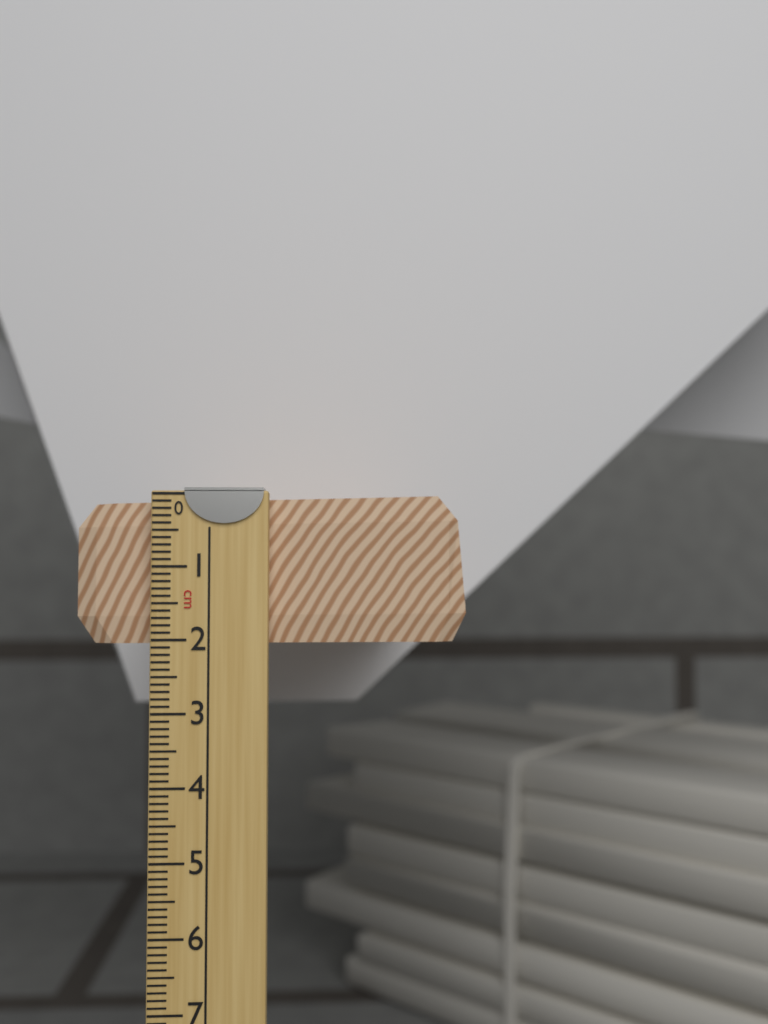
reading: 2.2 cm
